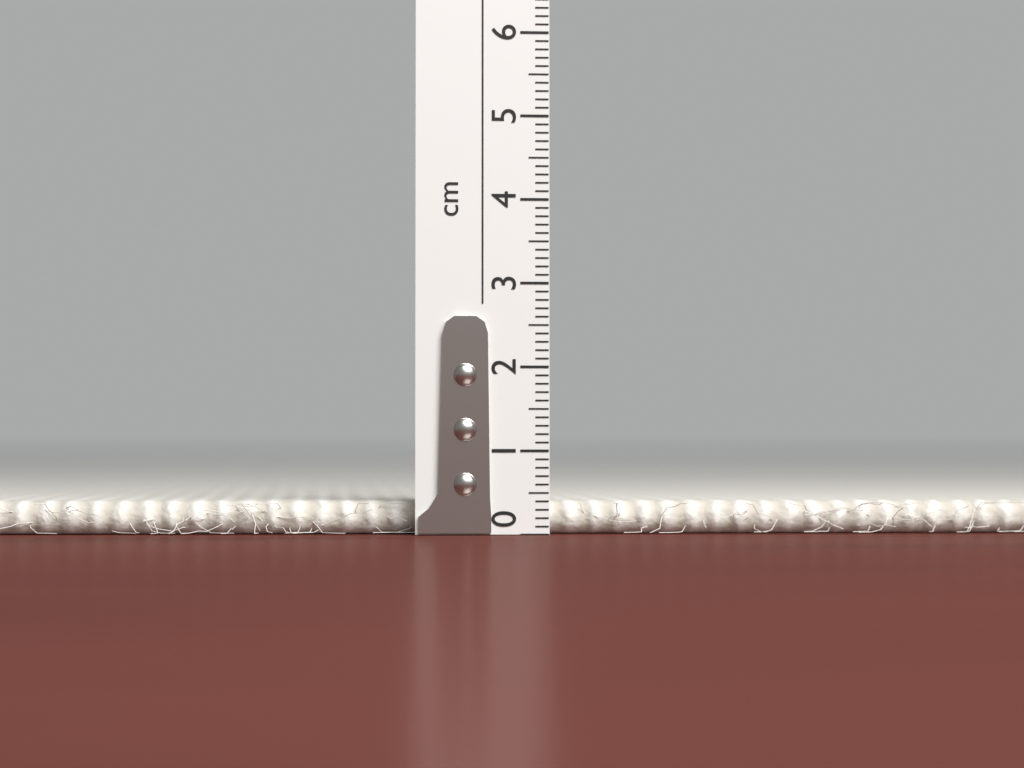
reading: 0.4 cm
